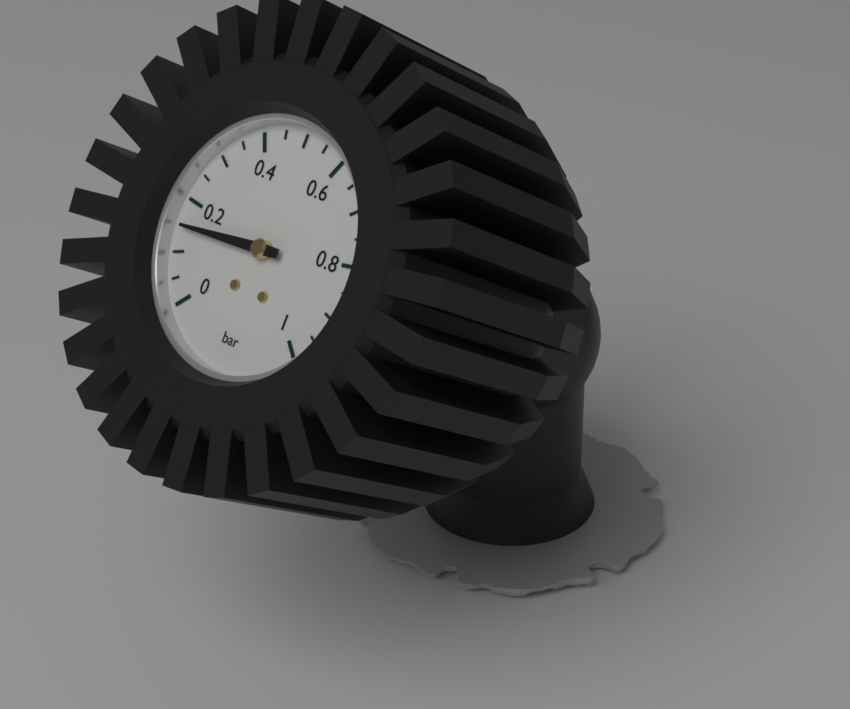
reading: 0.15 bar
